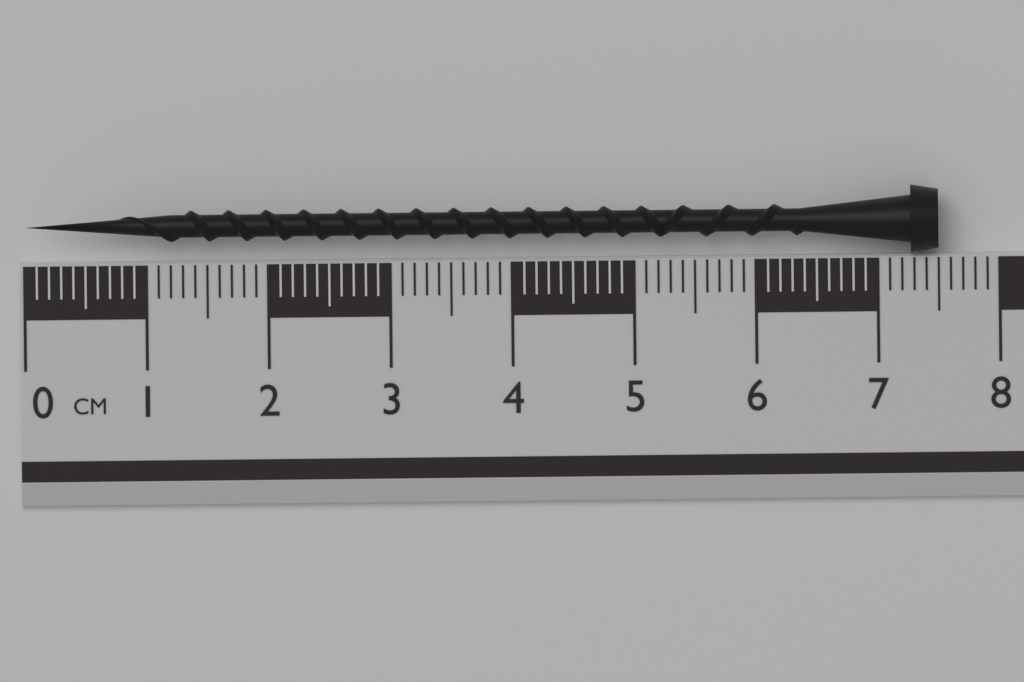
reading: 7.5 cm
